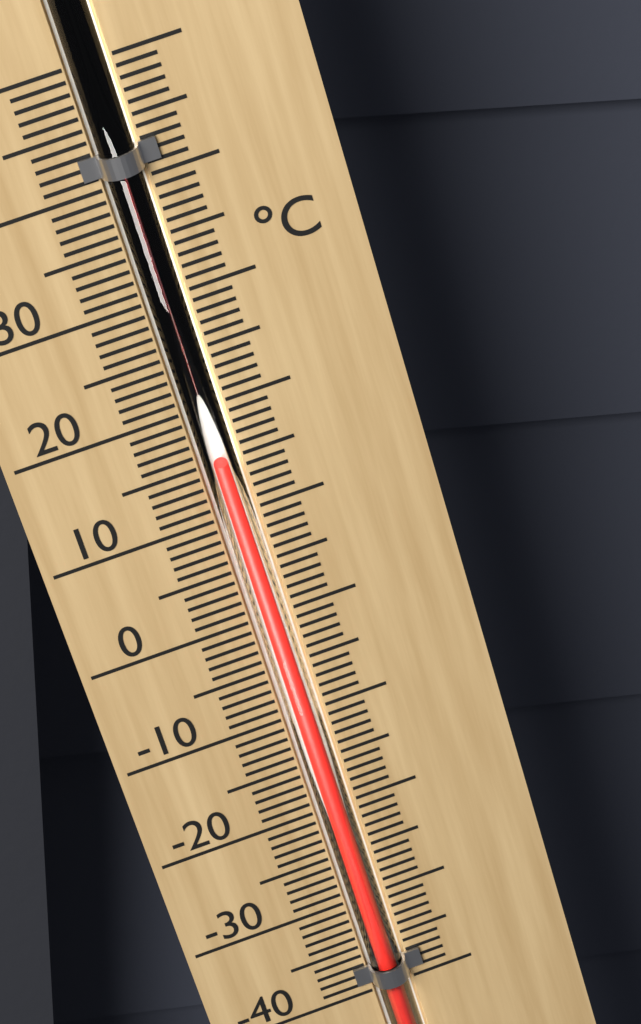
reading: 15 °C
